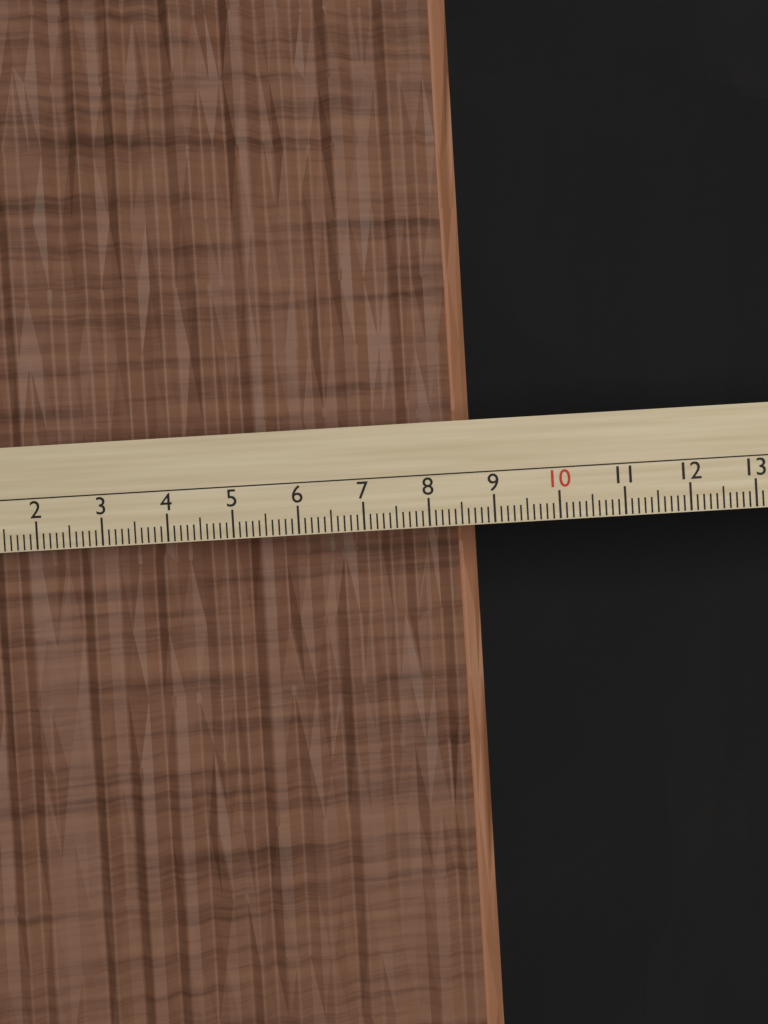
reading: 8.8 cm
